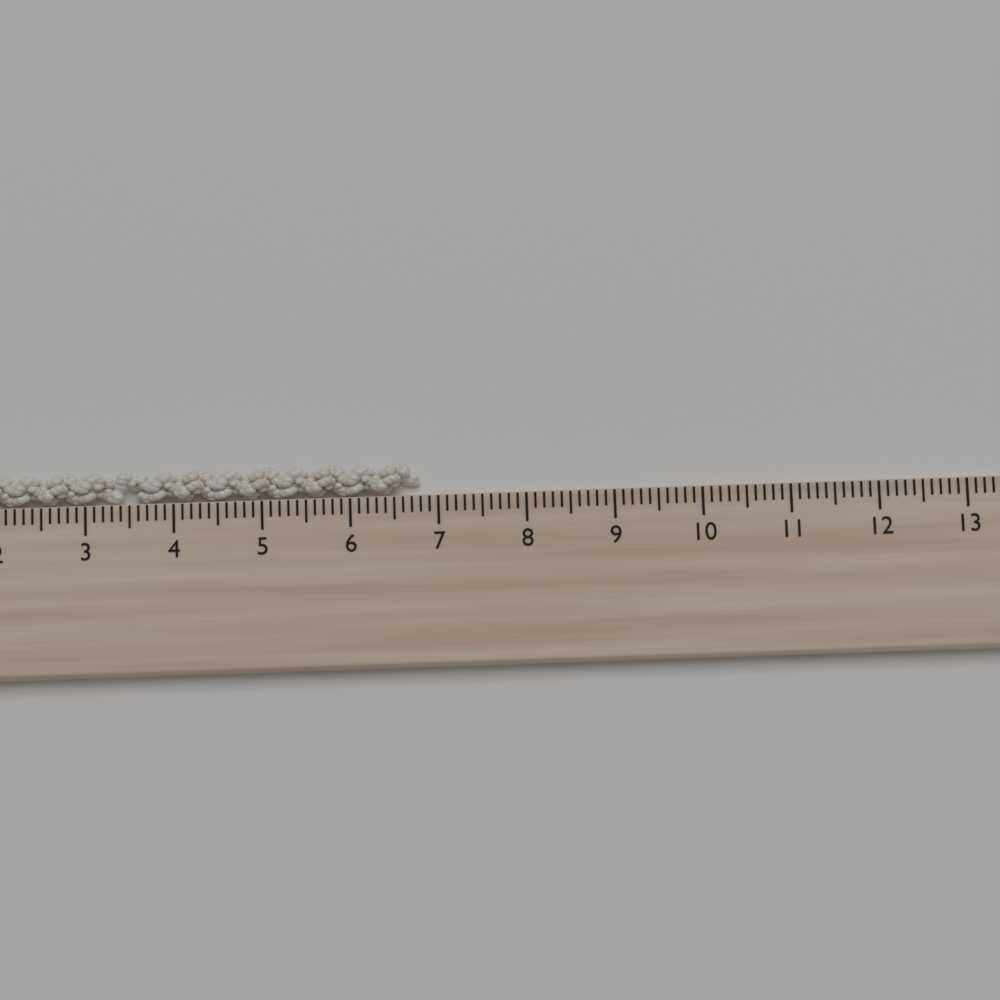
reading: 6.8 cm
